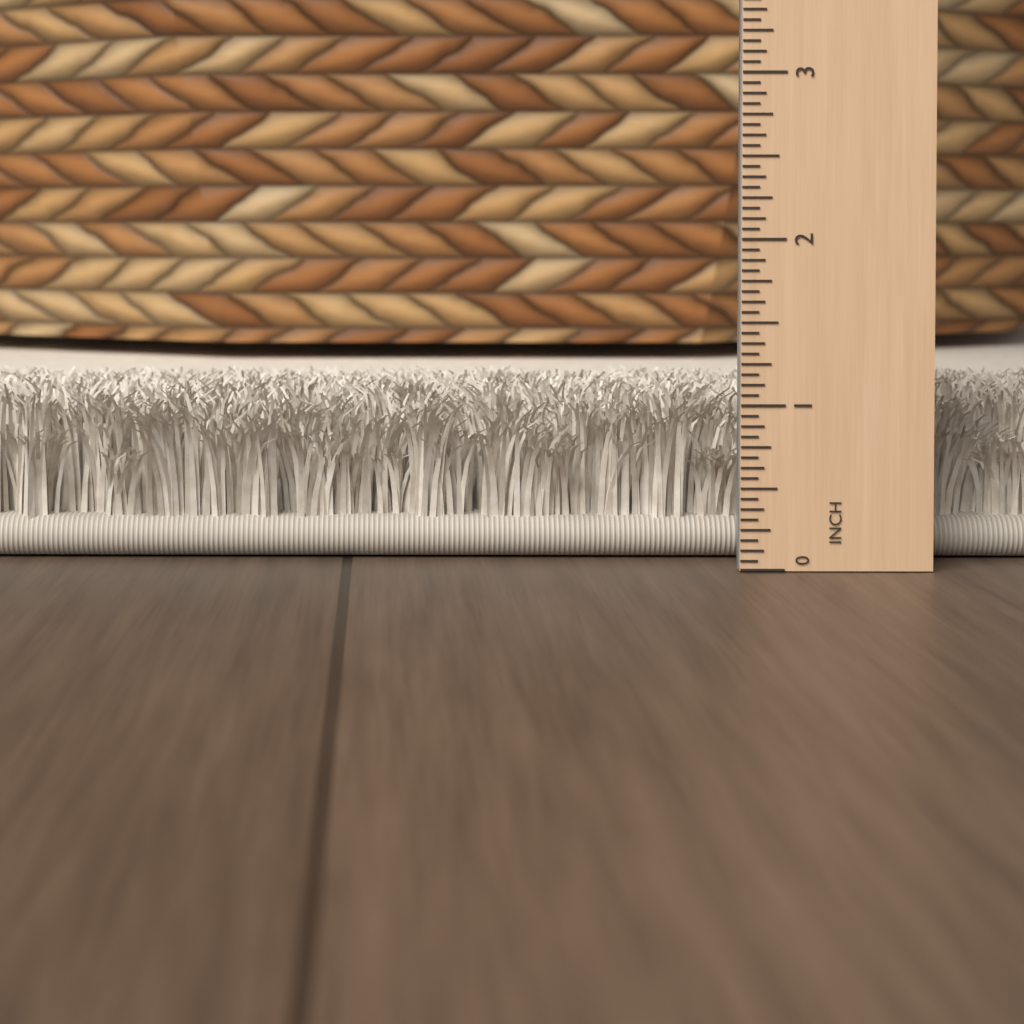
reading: 1.0625 in
